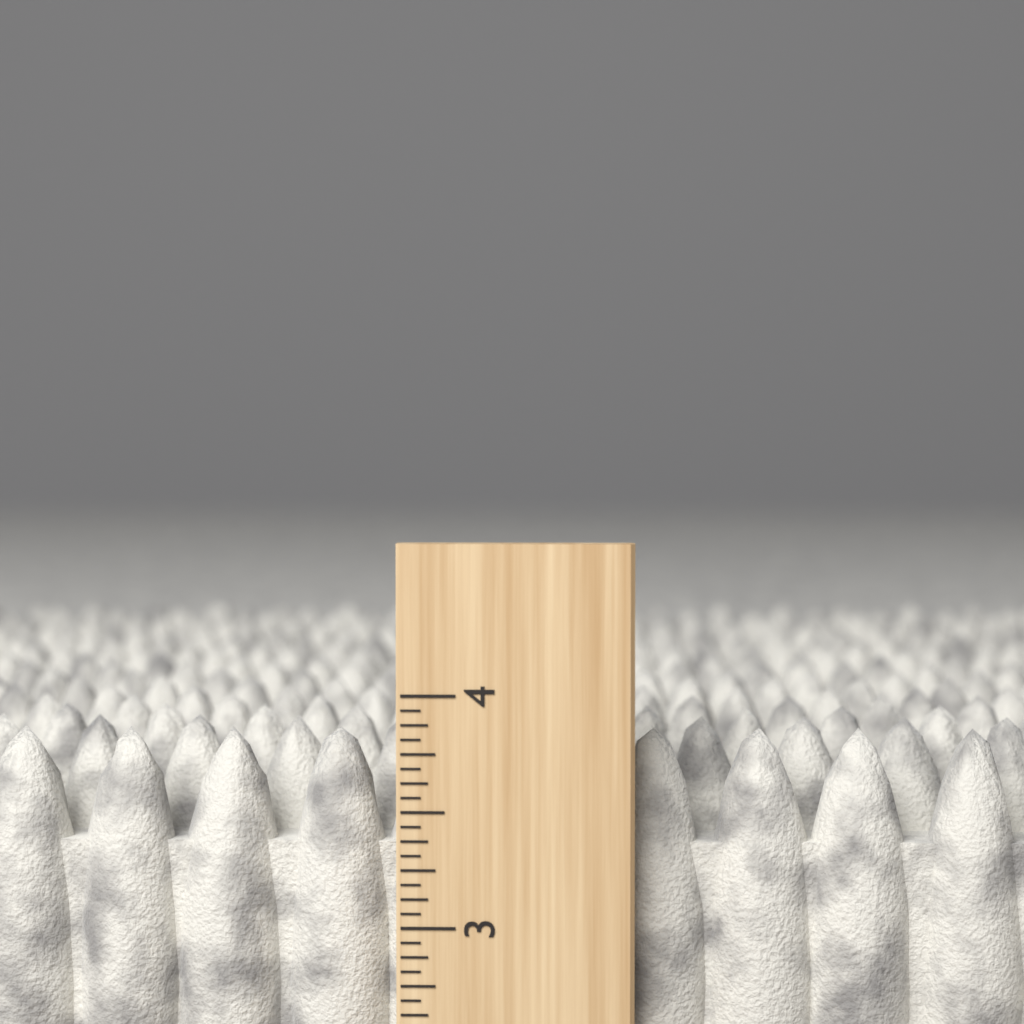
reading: 3.8125 inch
